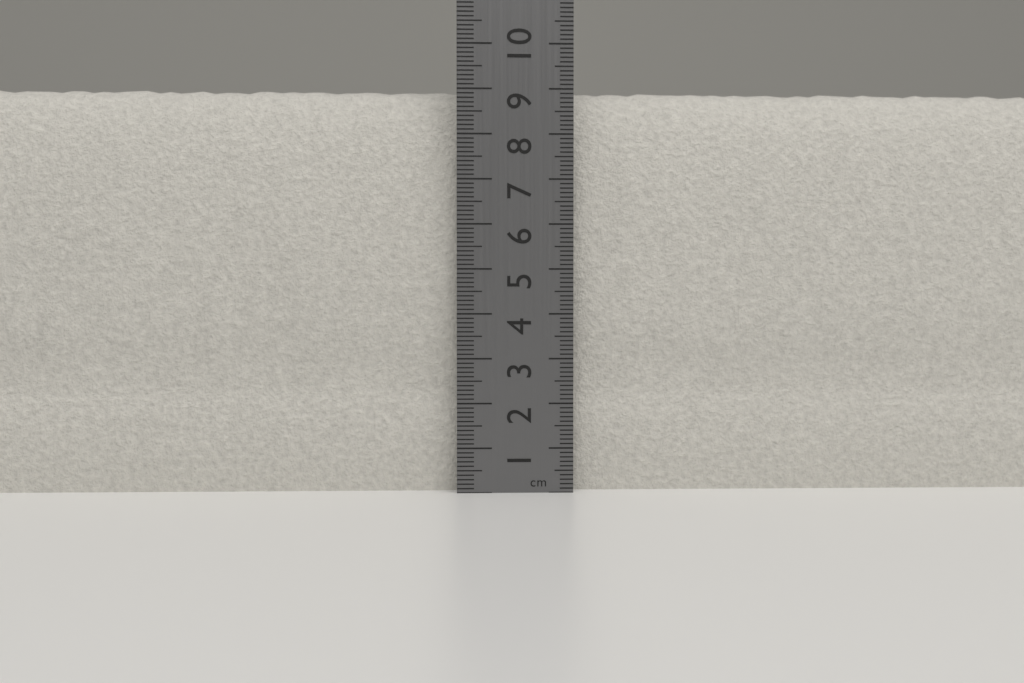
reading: 9.1 cm
